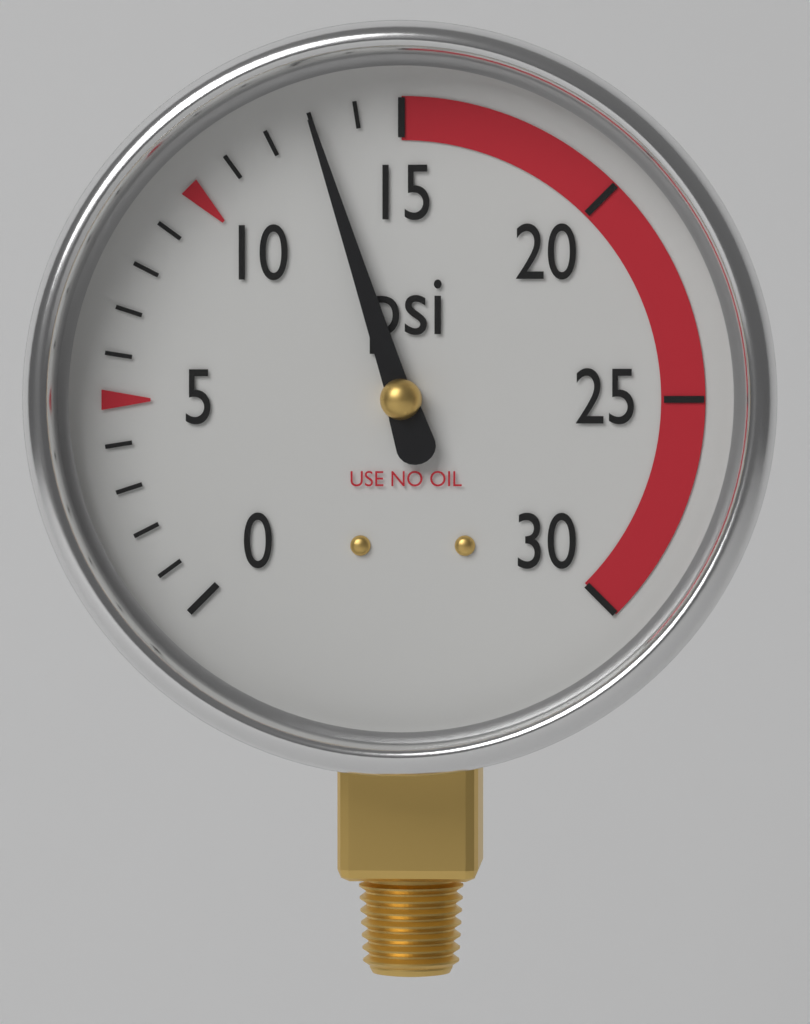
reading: 13 psi
